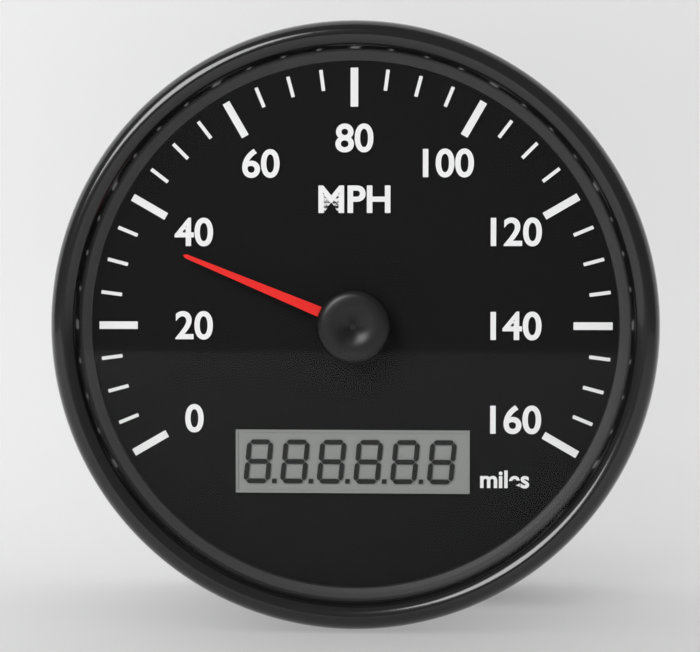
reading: 35 mph
